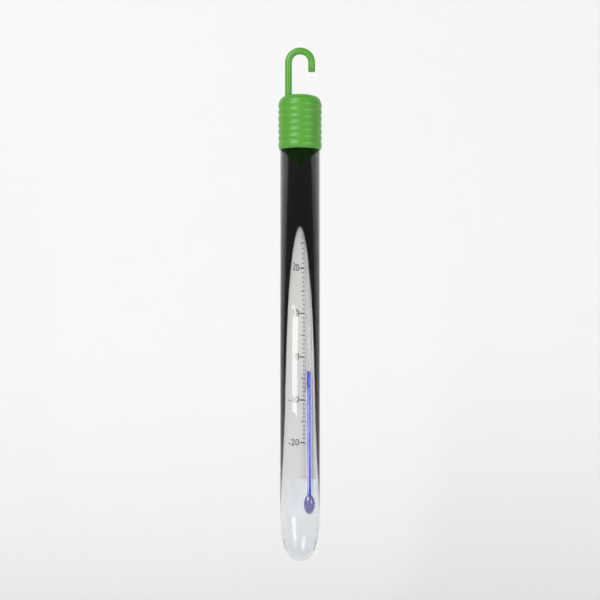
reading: -3 °C
